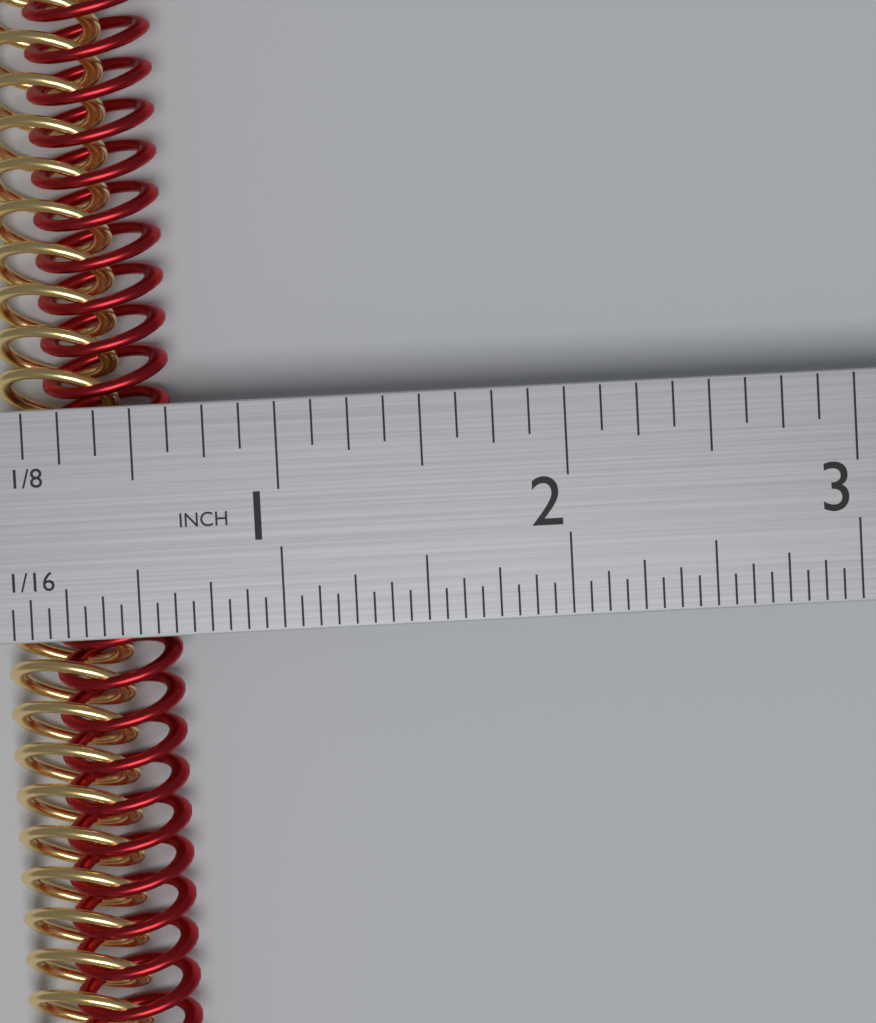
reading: 0.6250 in
